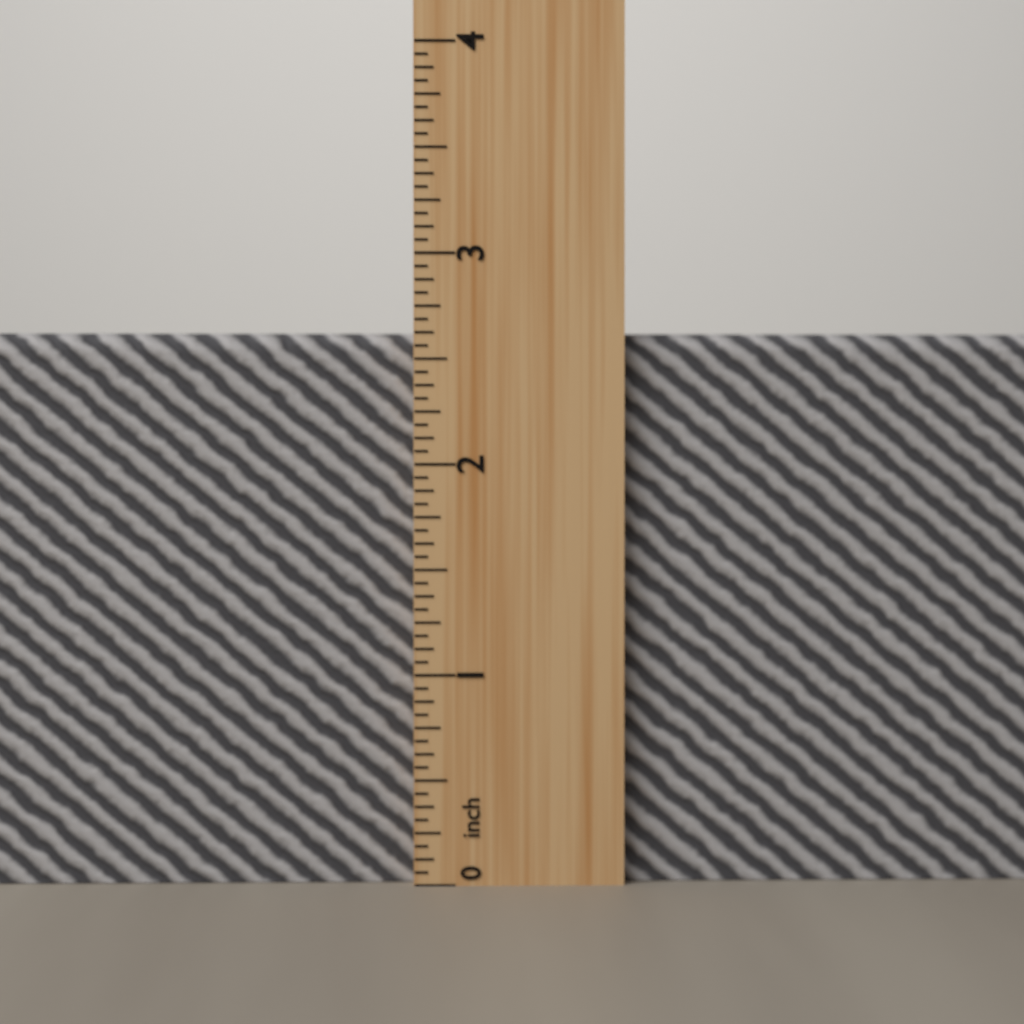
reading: 2.6250 inch
